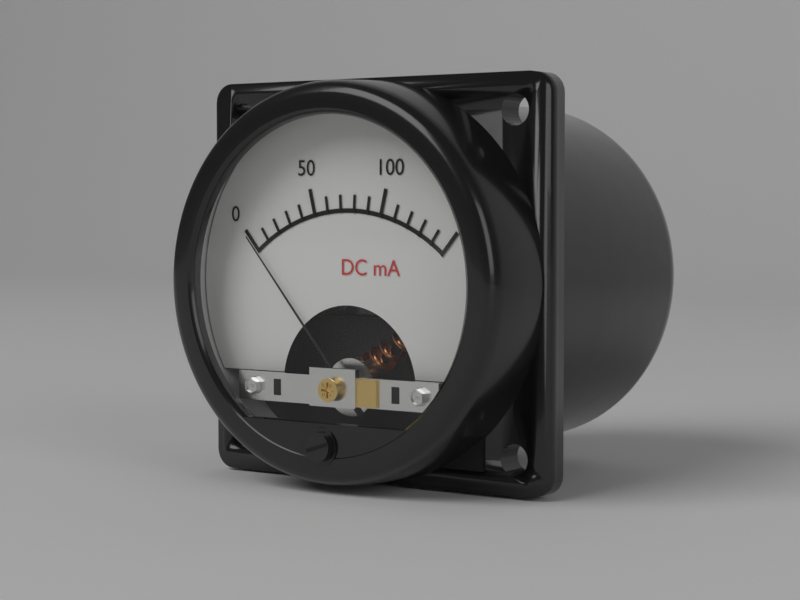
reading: 0 mA
